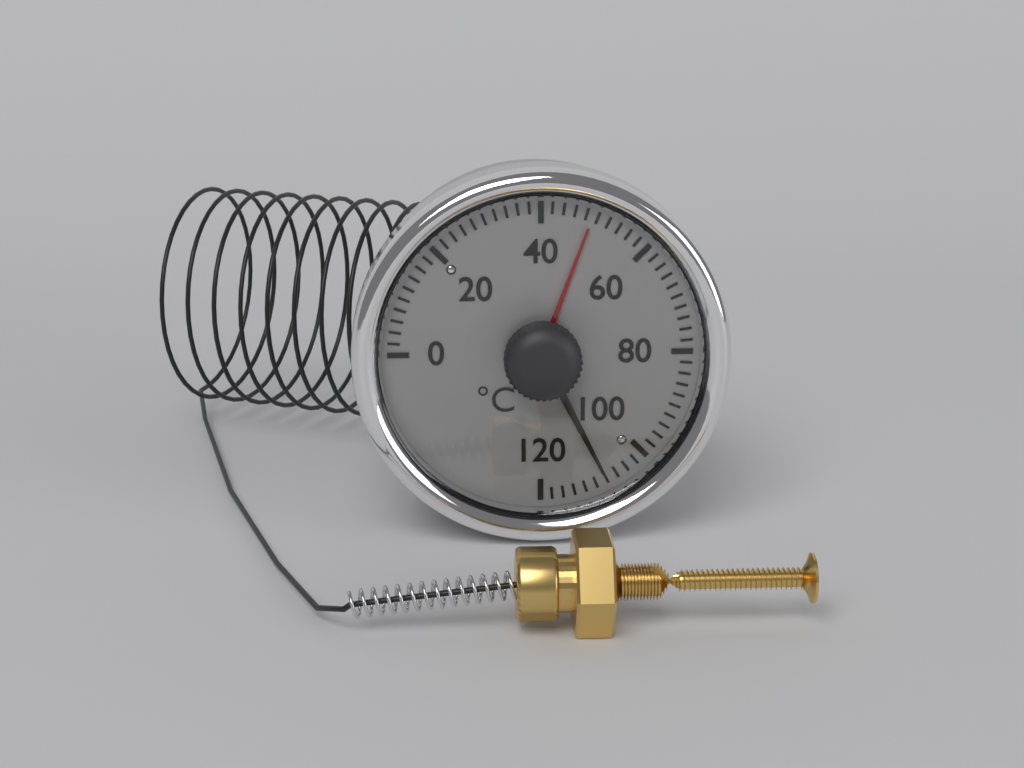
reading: 108 °C
